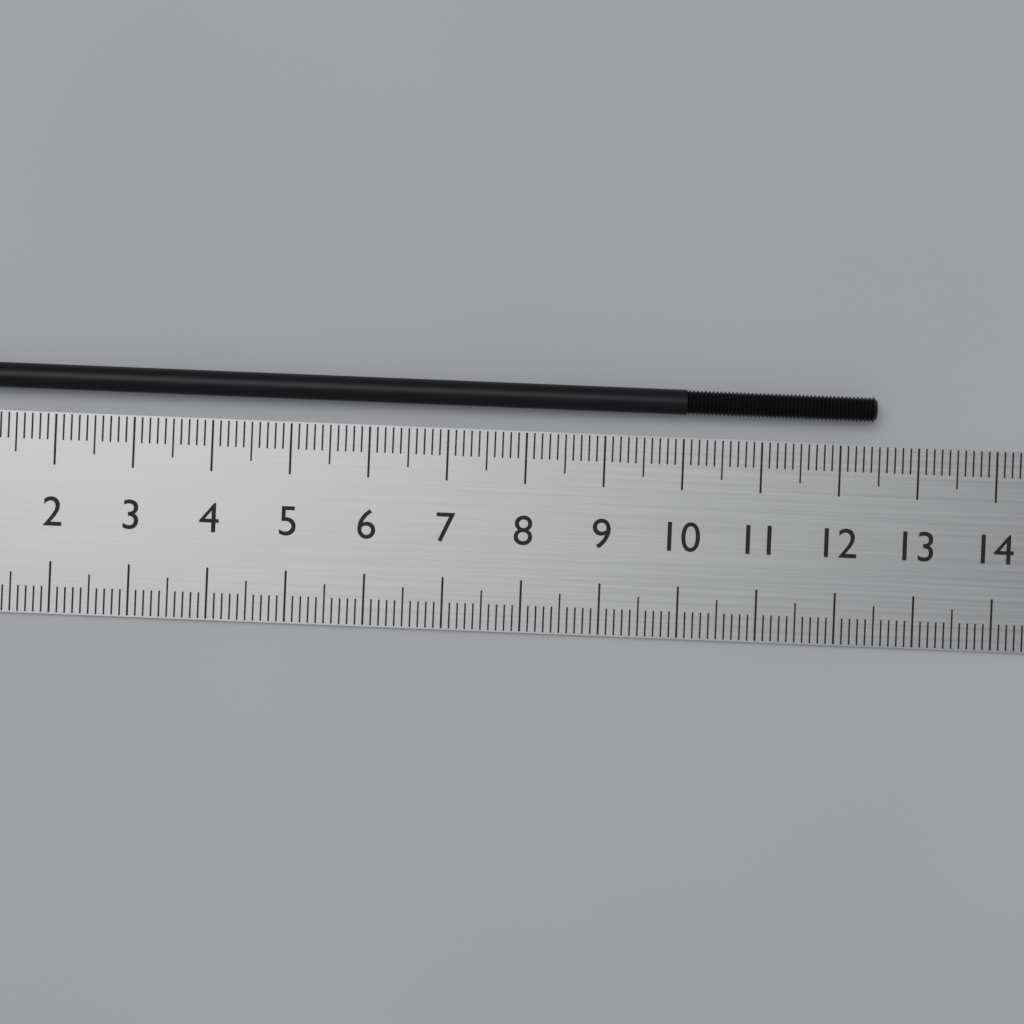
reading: 12.4 cm
